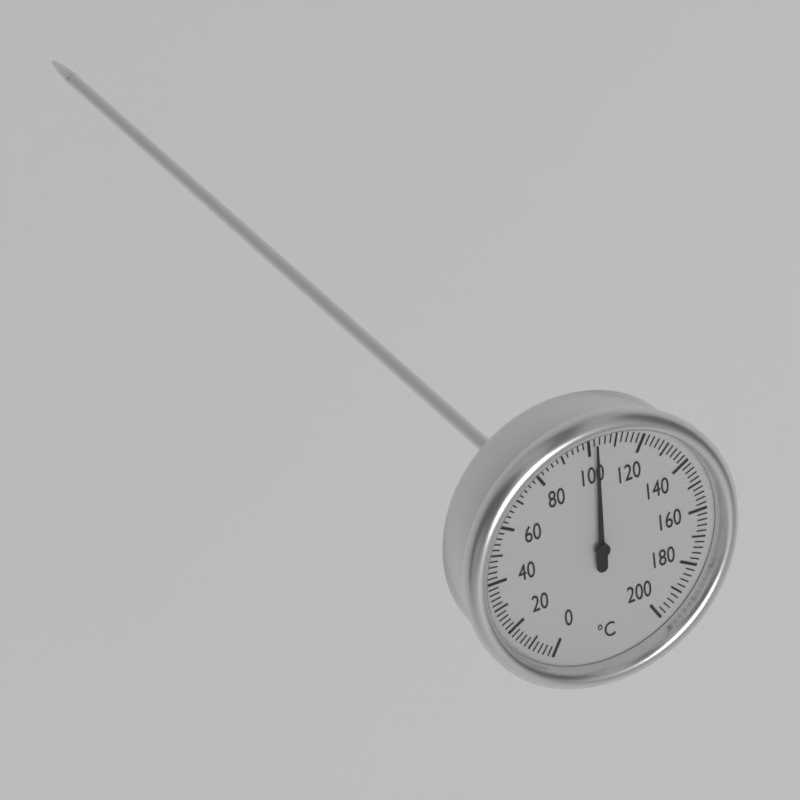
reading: 102 °C
